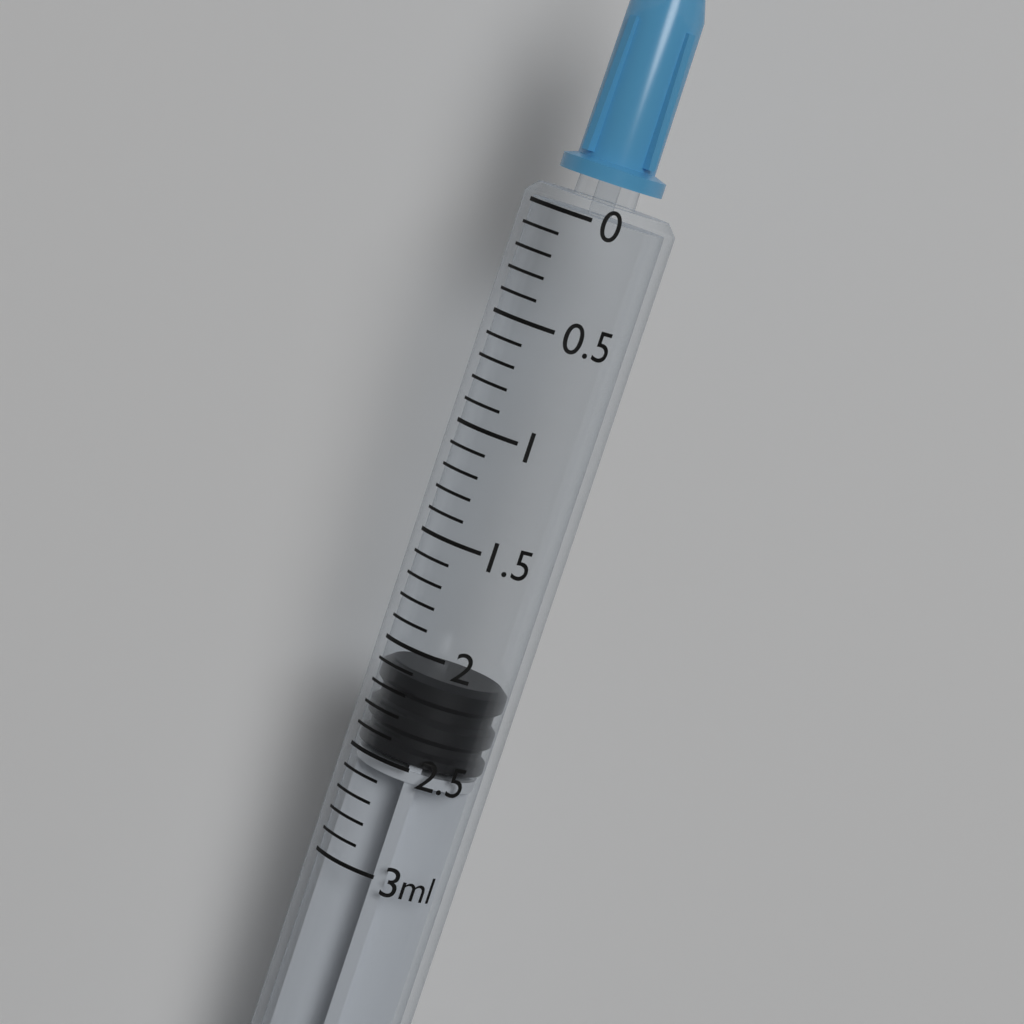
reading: 2.1 ml
